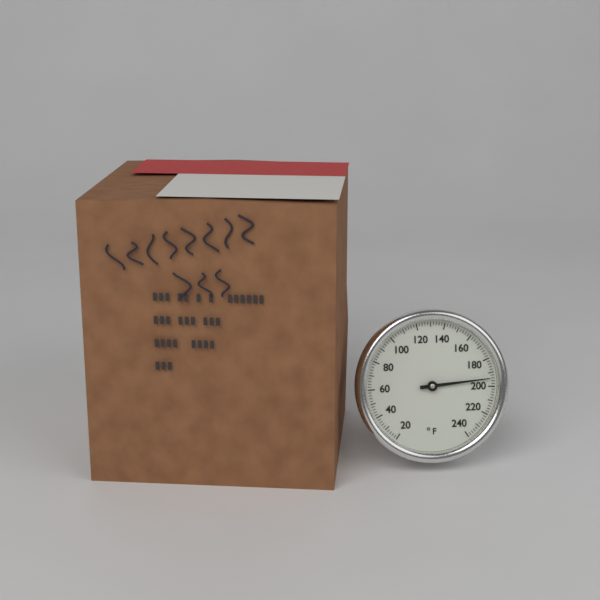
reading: 194 °F
